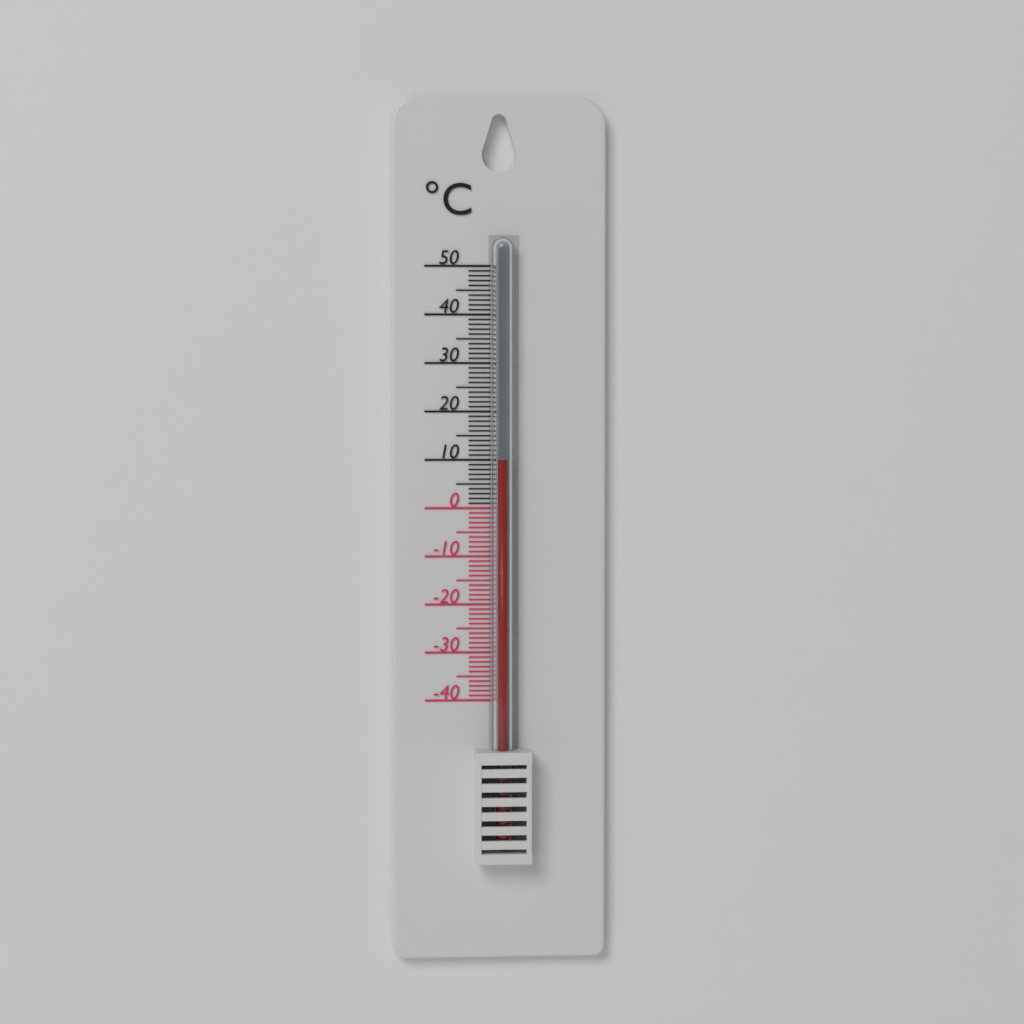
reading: 10 °C
